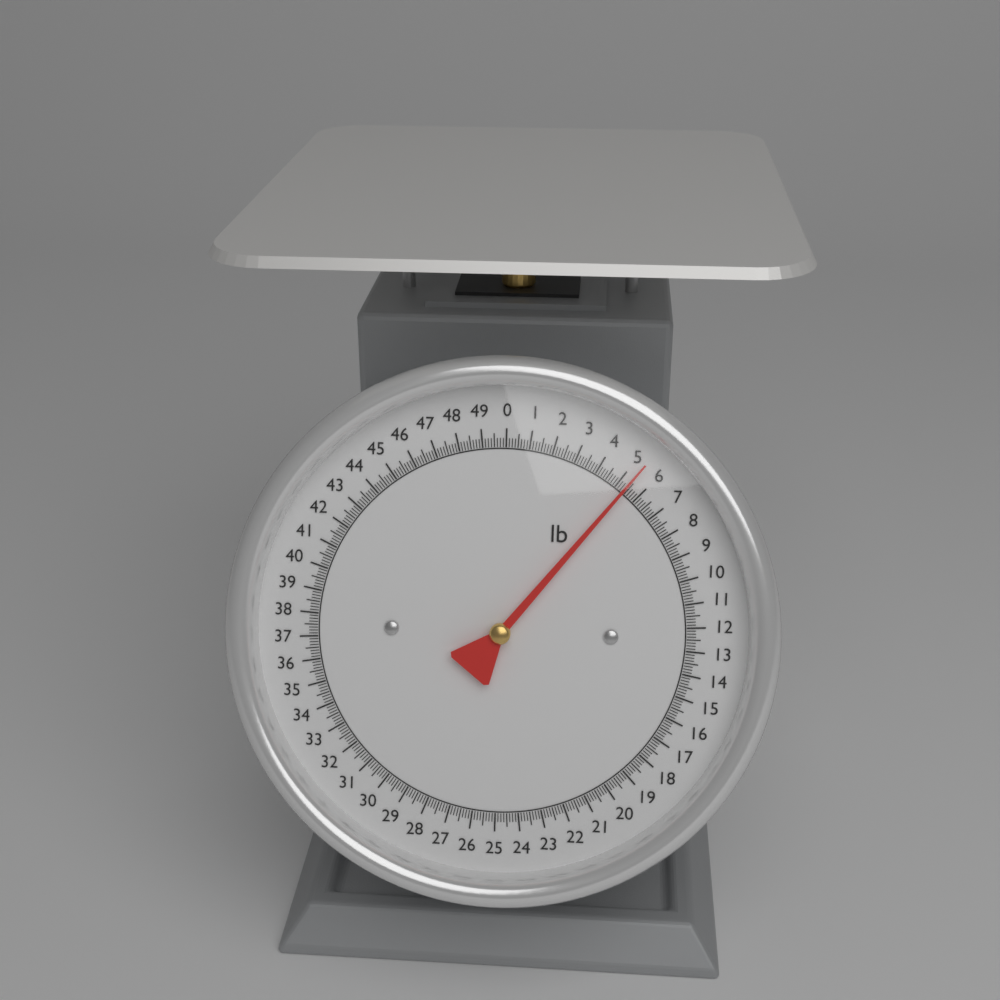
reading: 5.375 lb
